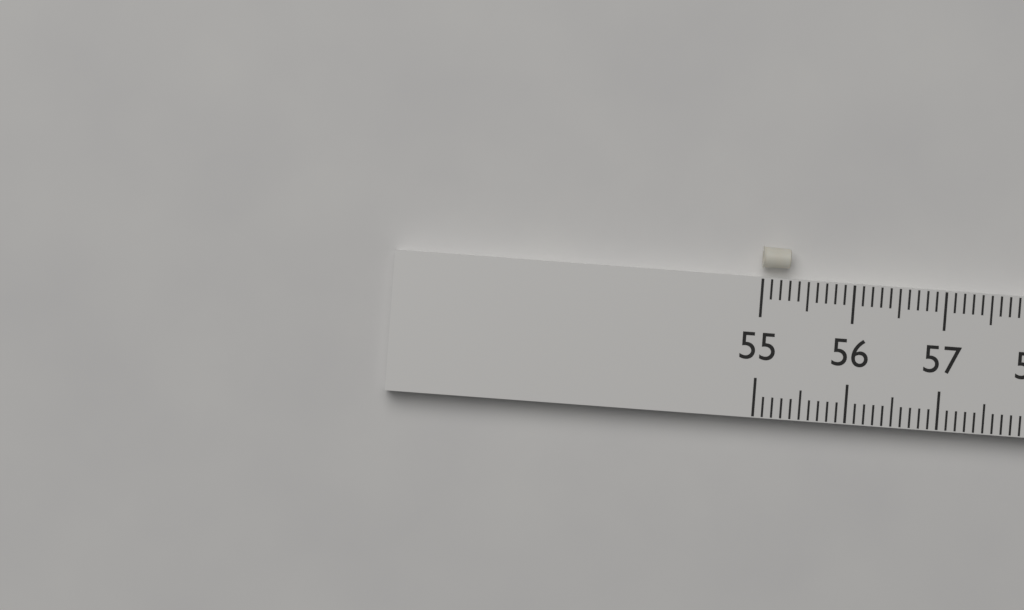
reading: 55.3 (no unit)
